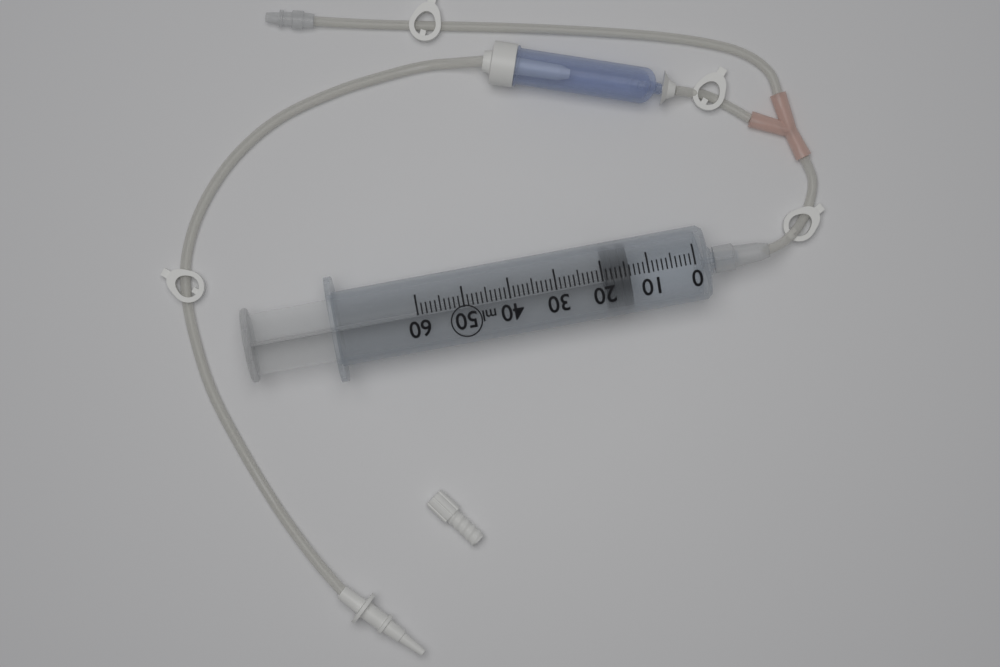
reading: 14 ml
